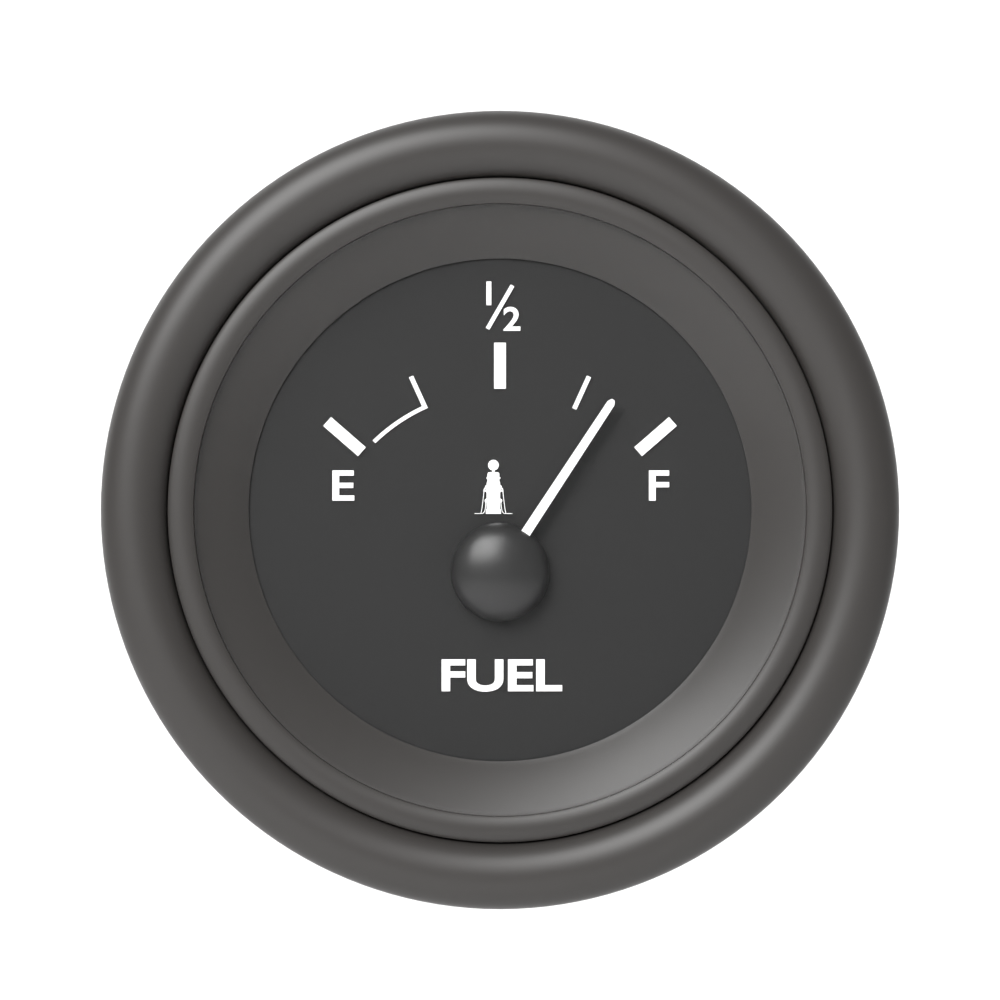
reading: 0.84 (no unit)
